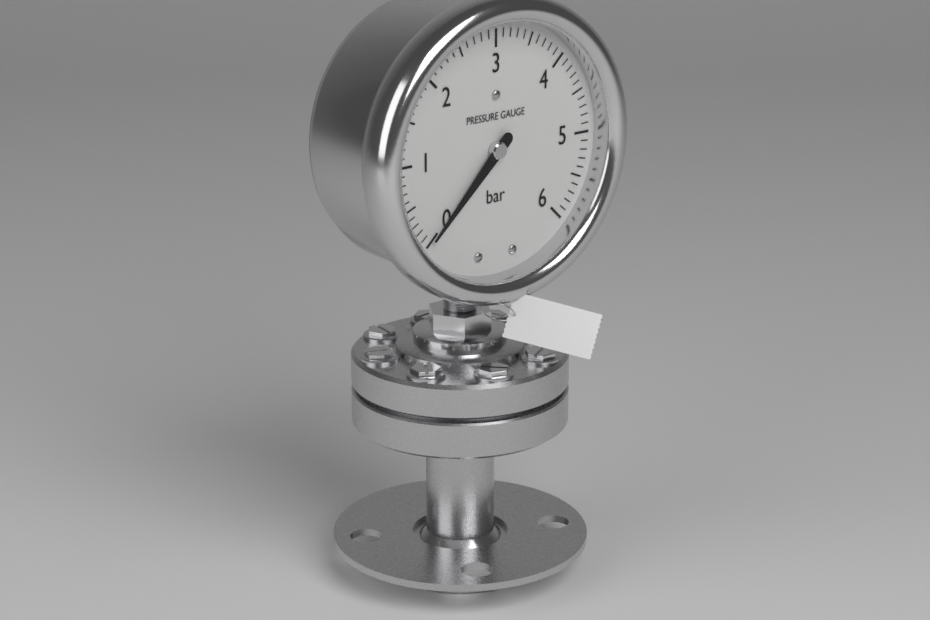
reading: 0.0 bar
